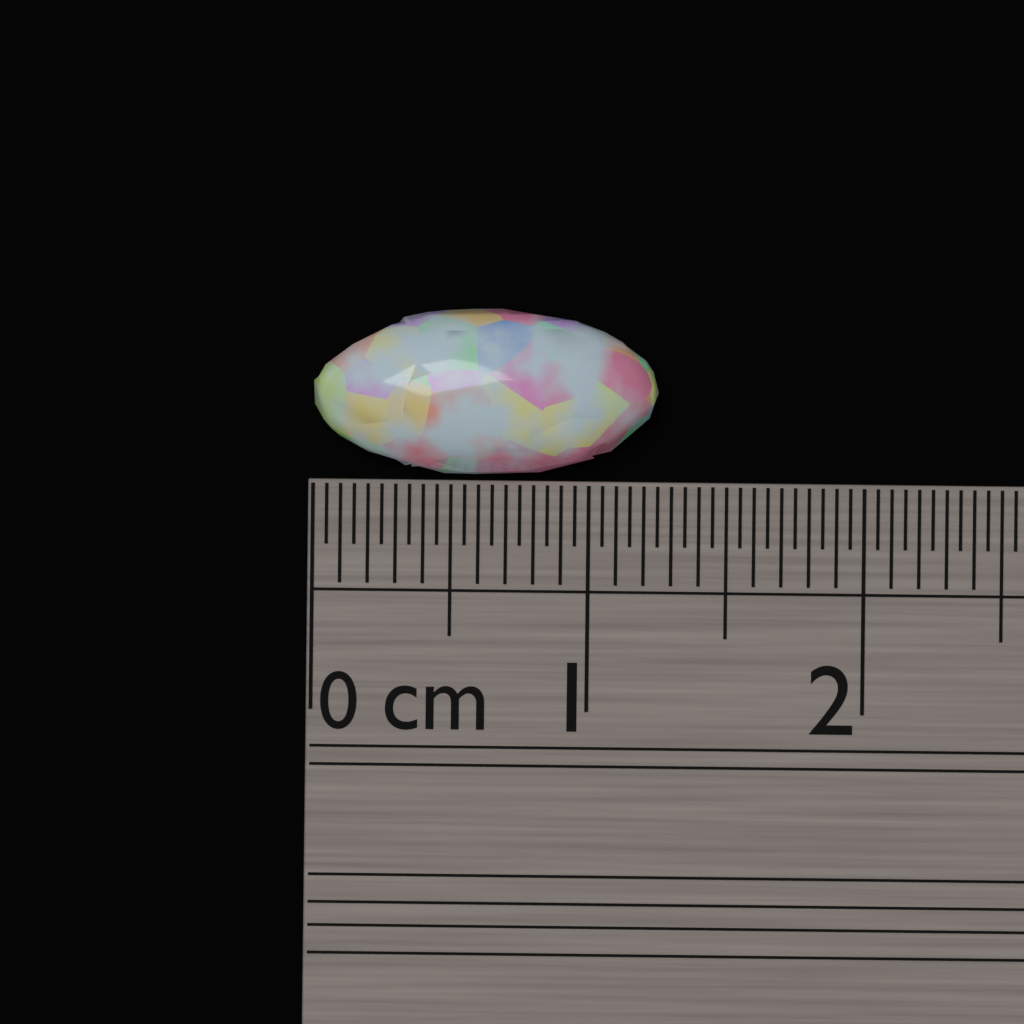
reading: 1.25 cm
